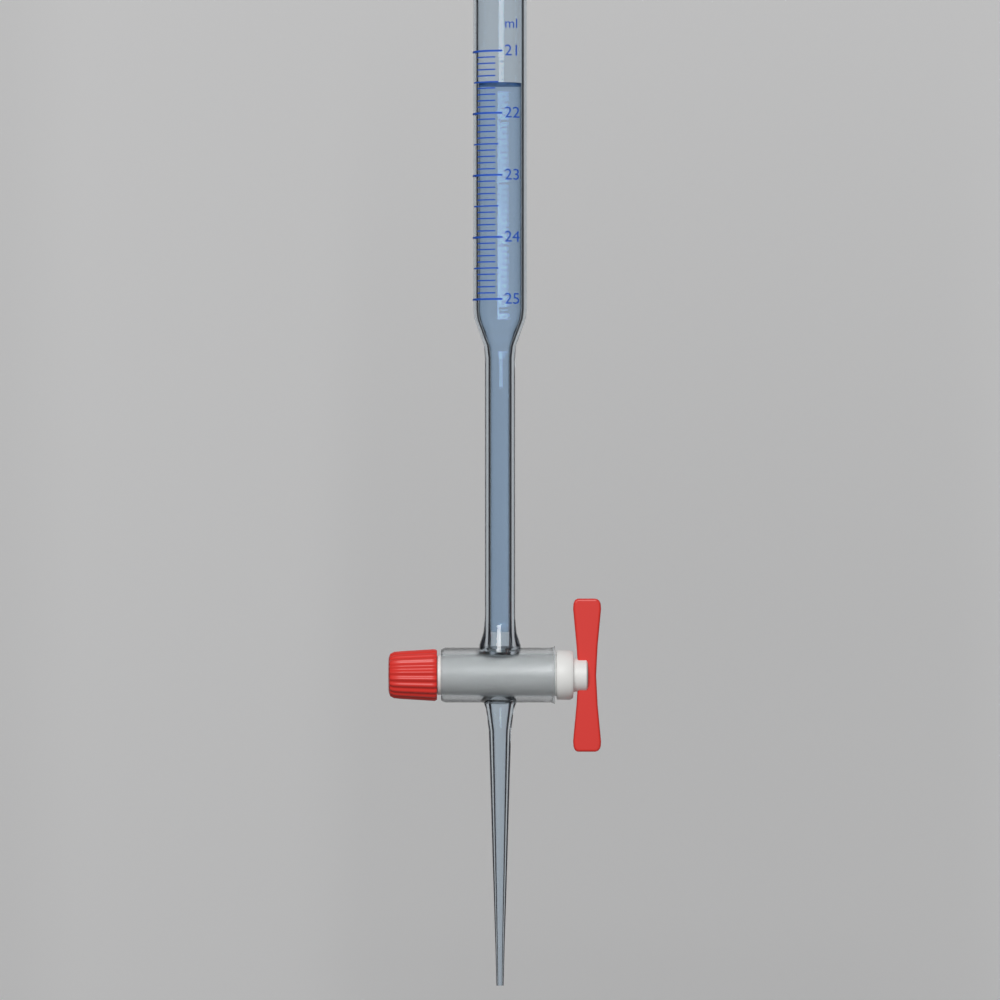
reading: 21.5 ml
